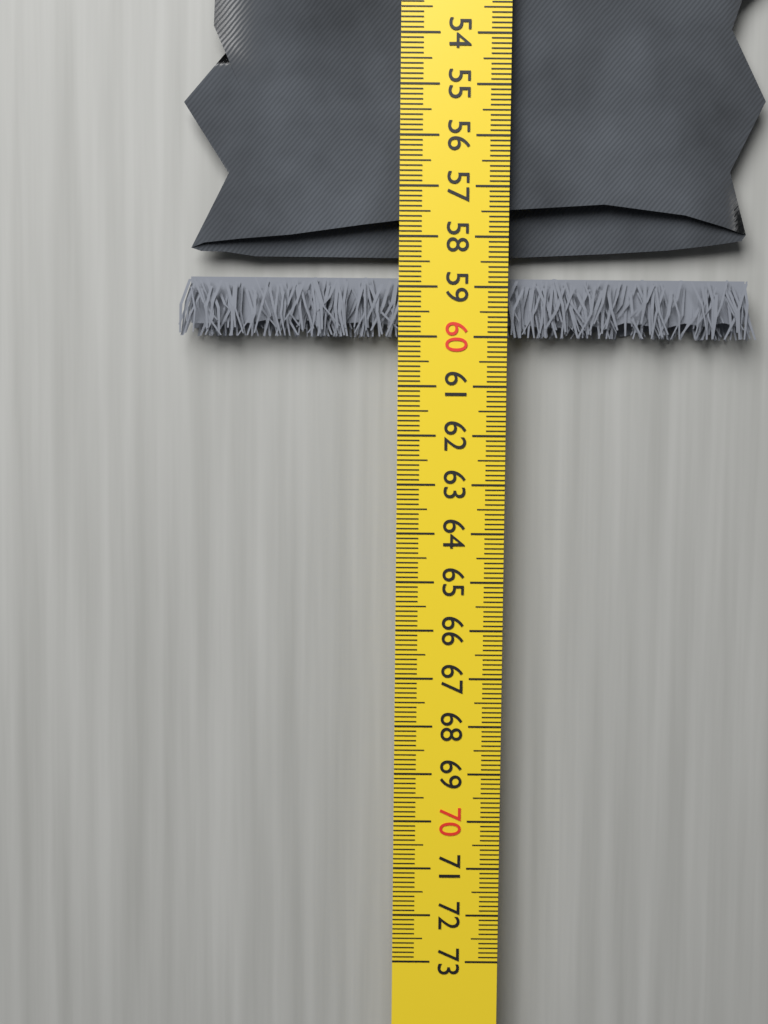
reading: 60.0 cm
